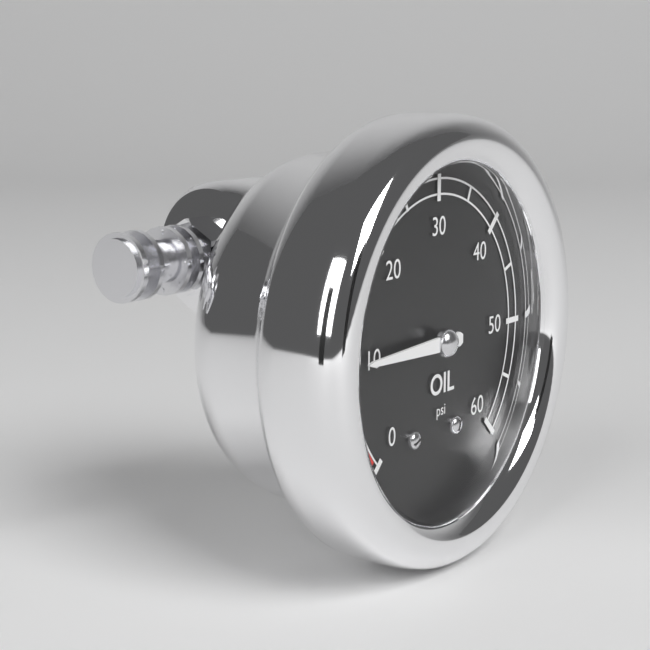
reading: 10 psi
